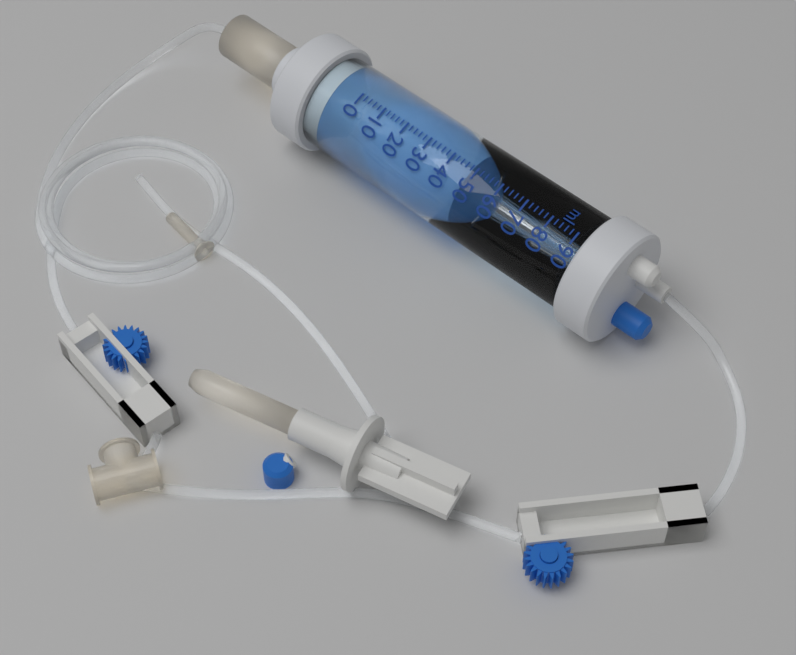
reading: 48 ml
